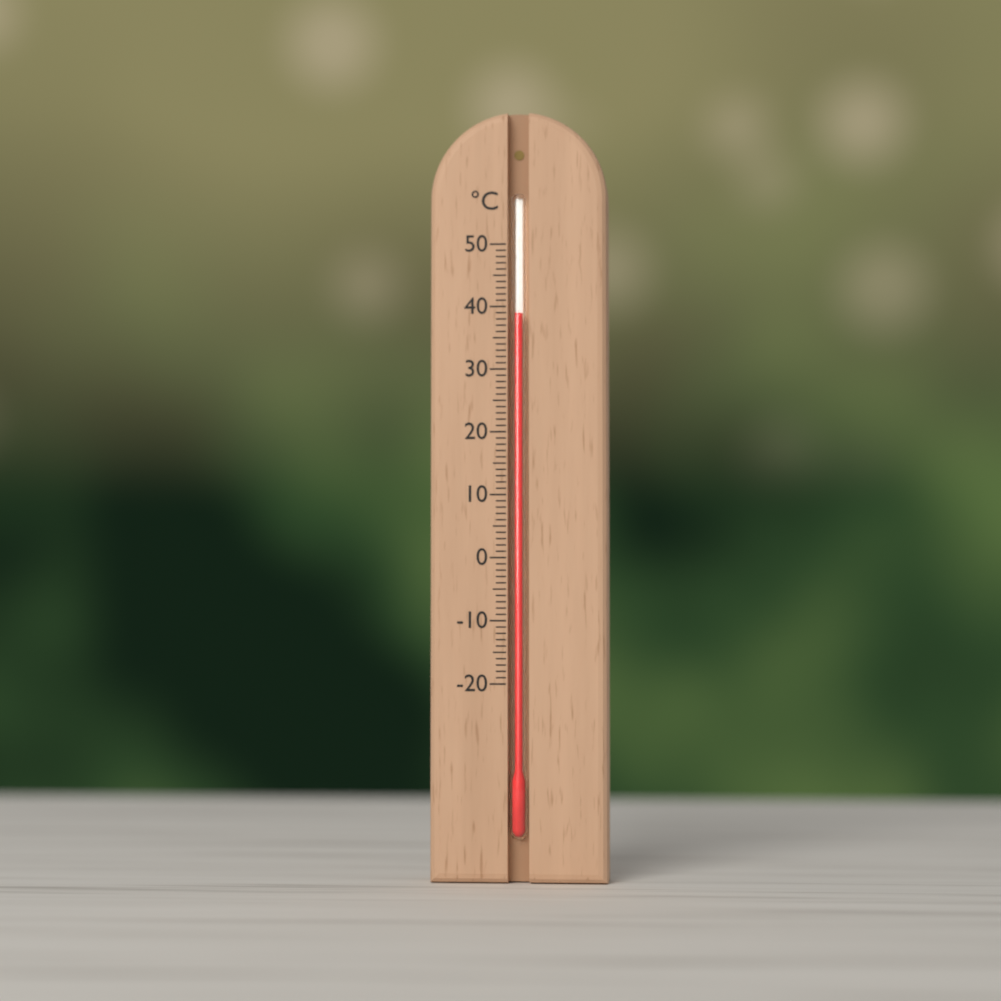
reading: 39 °C
